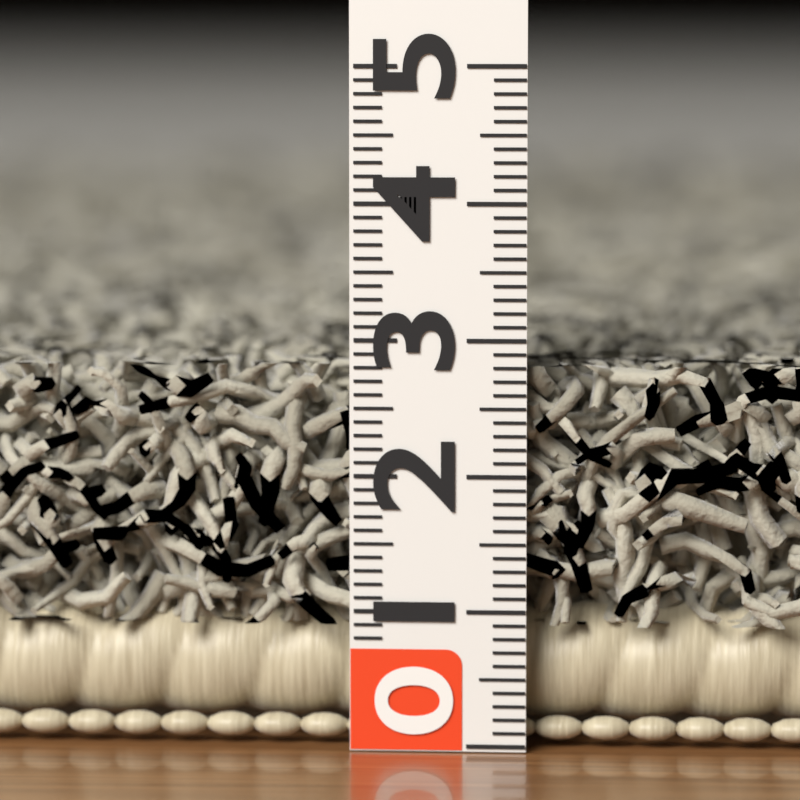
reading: 2.8 (no unit)
